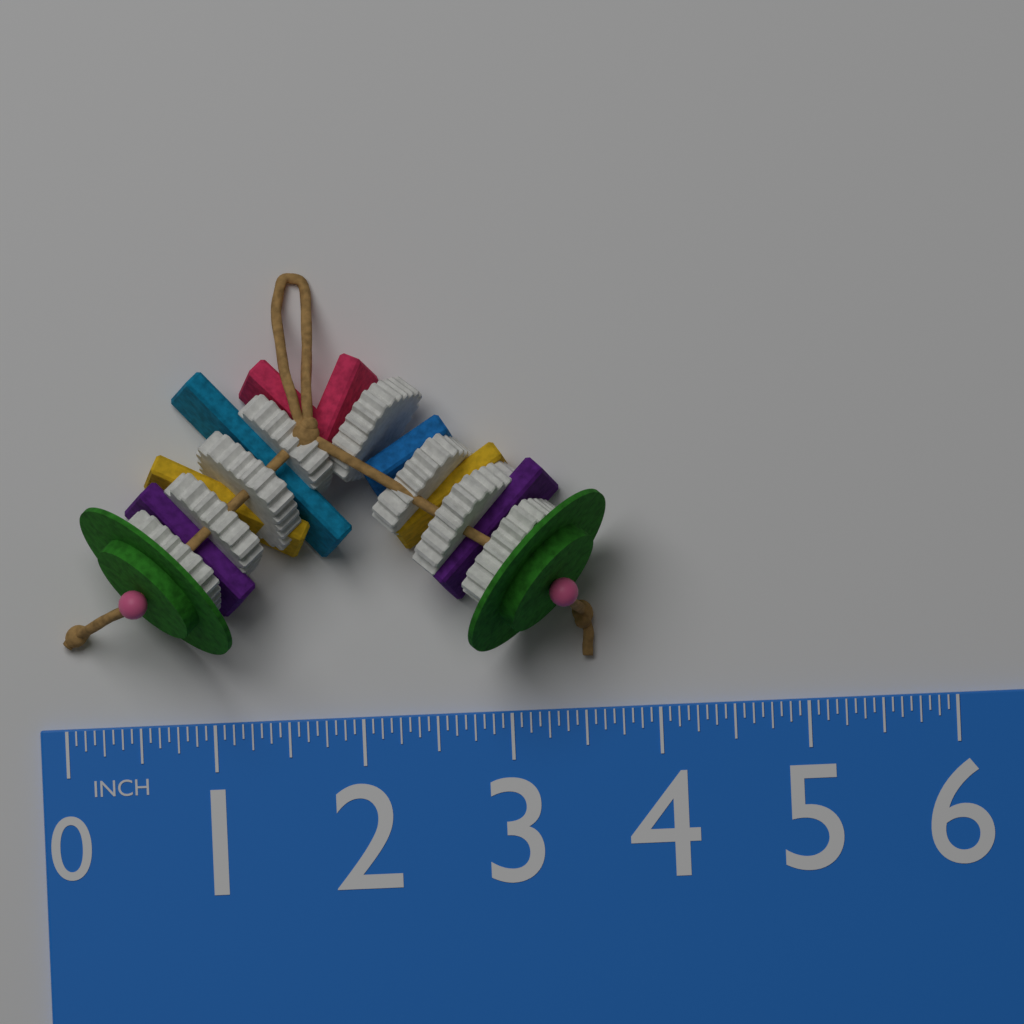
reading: 3.6875 in
